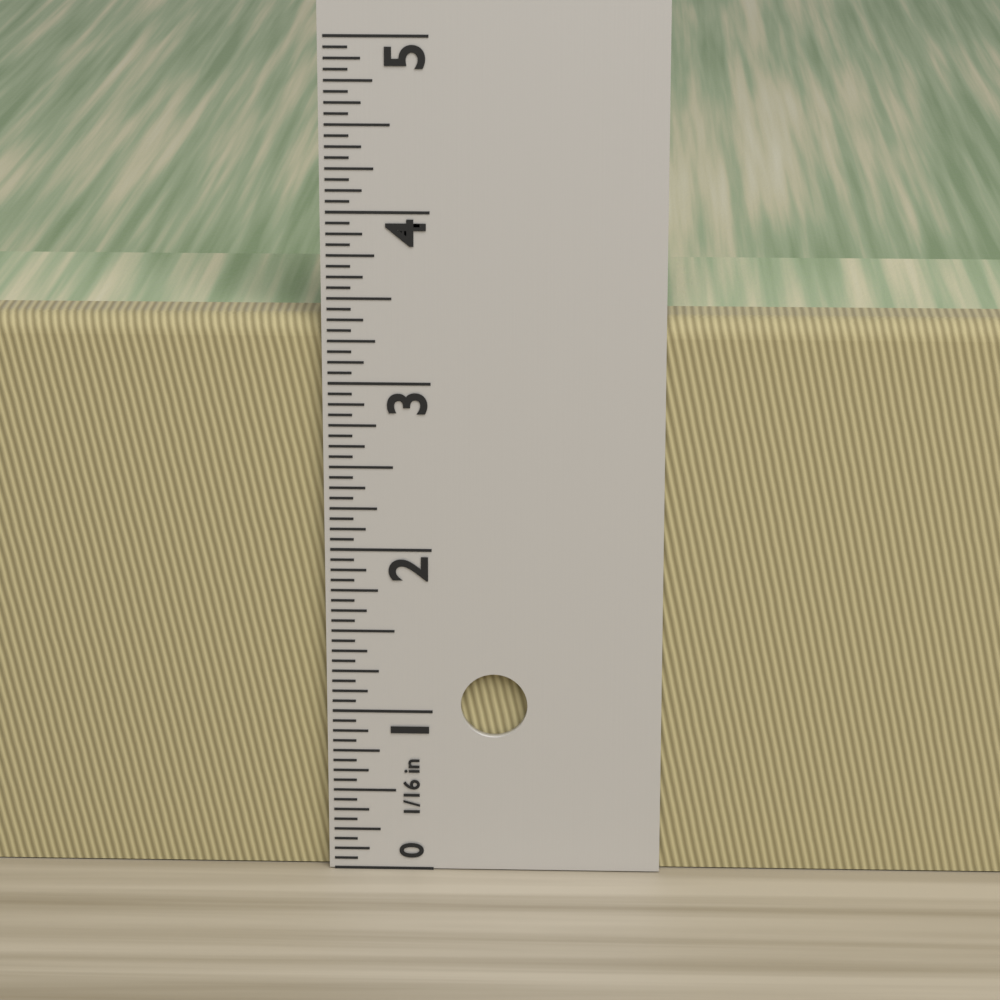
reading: 3.3750 in
